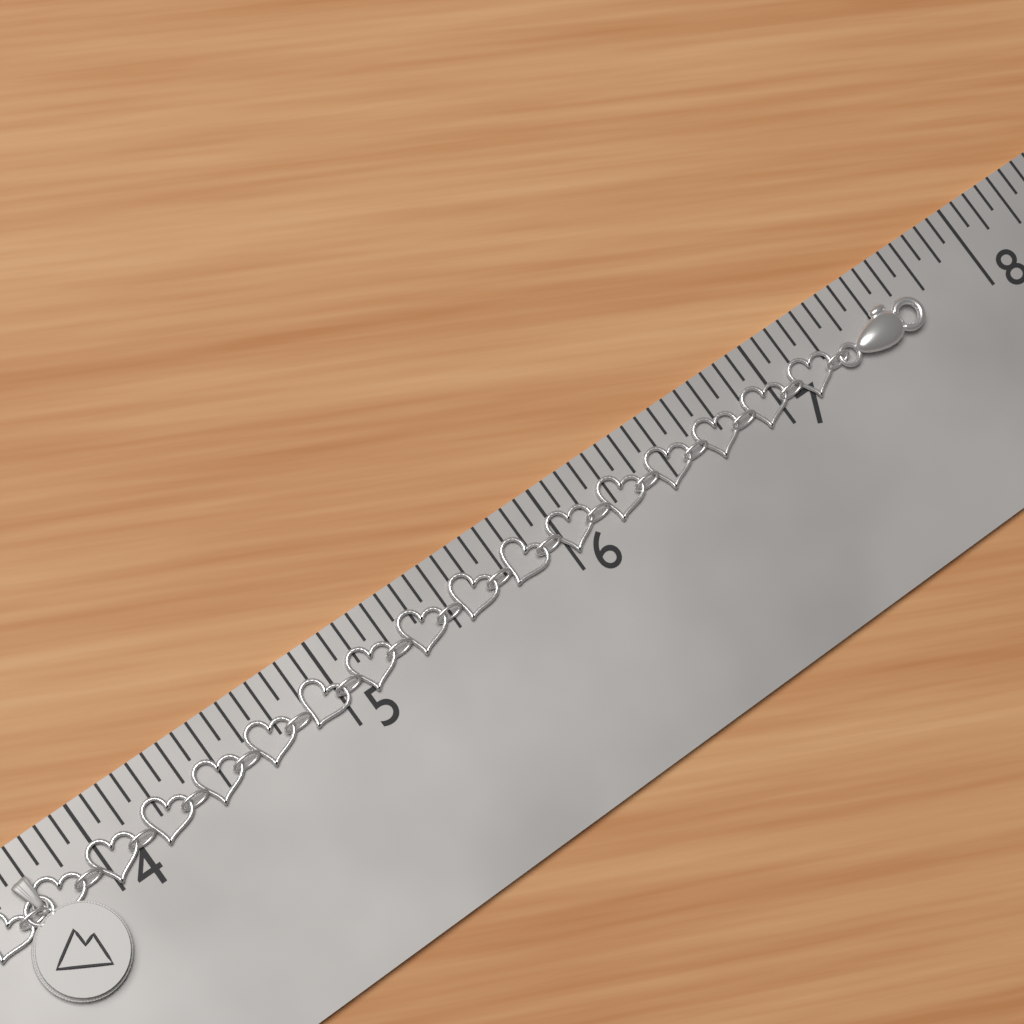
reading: 7.6875 in
